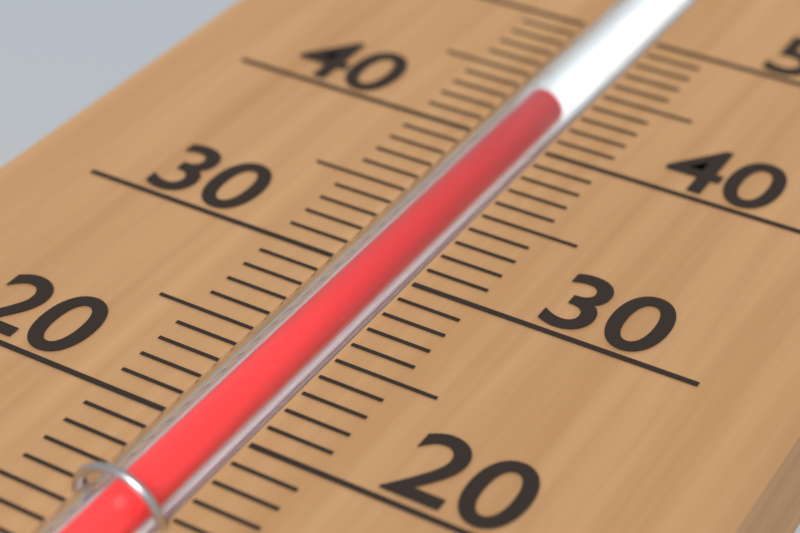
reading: 43 (no unit)
